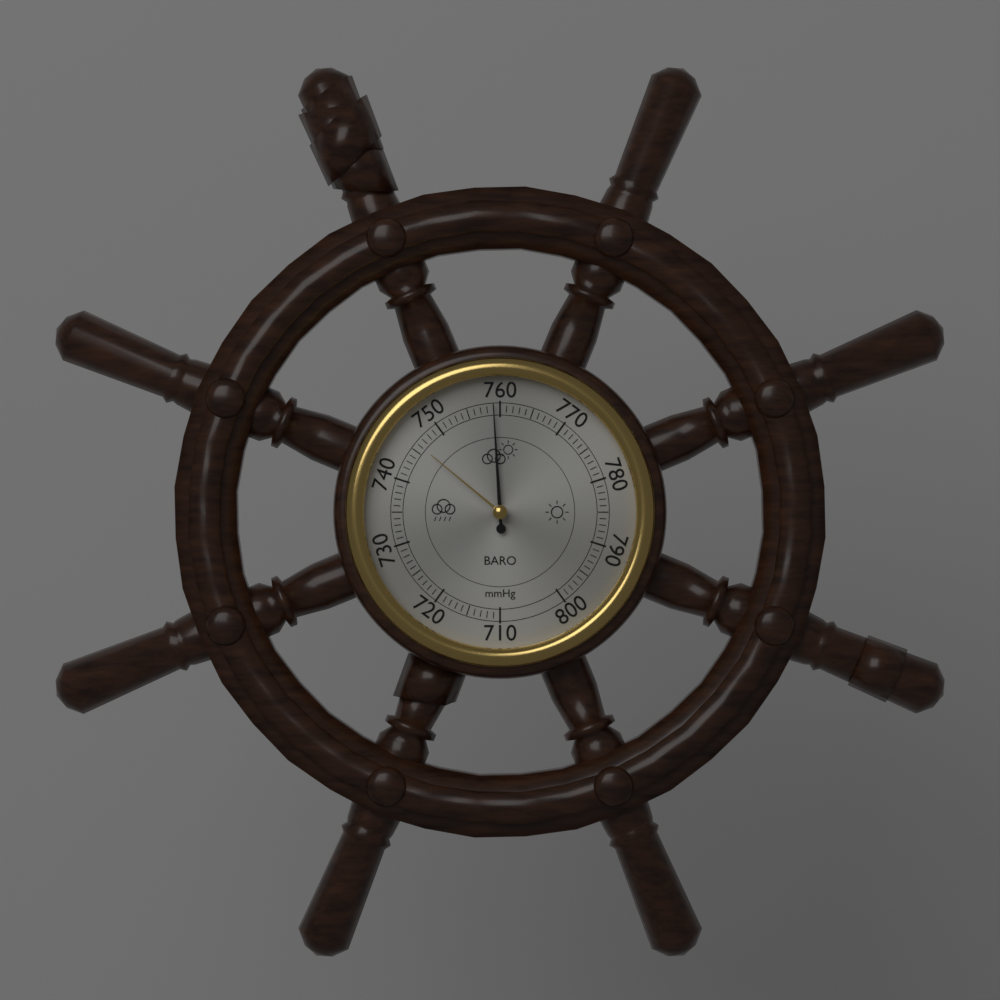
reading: 759 mmHg
